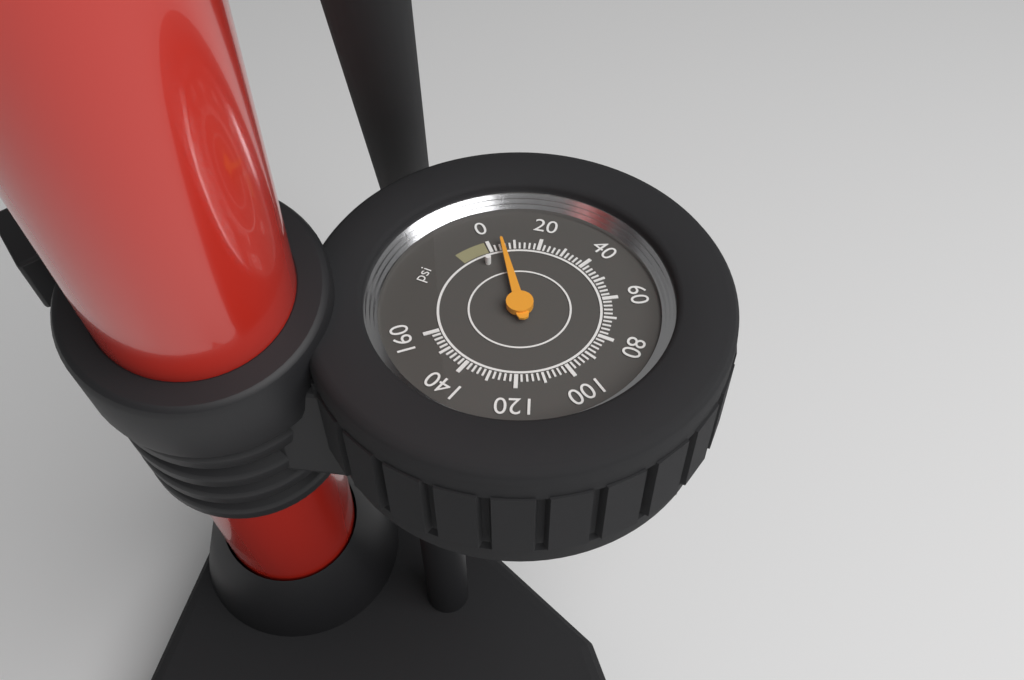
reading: 5 psi
